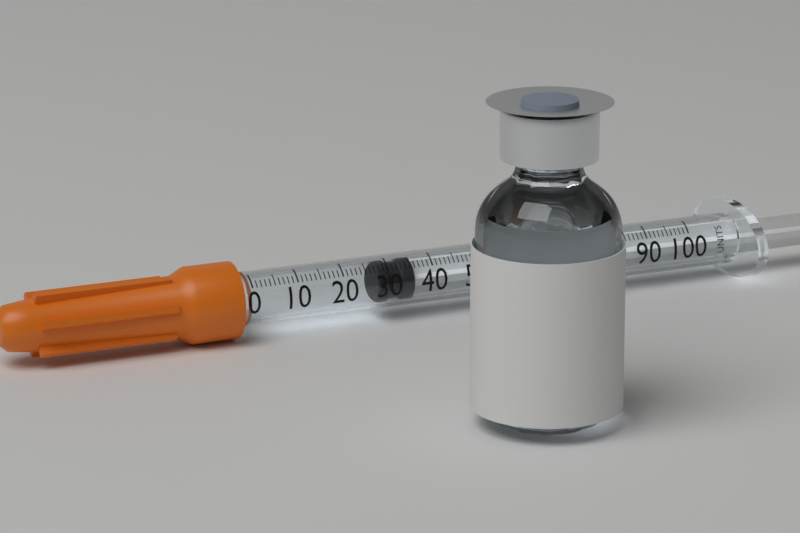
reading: 28 units
